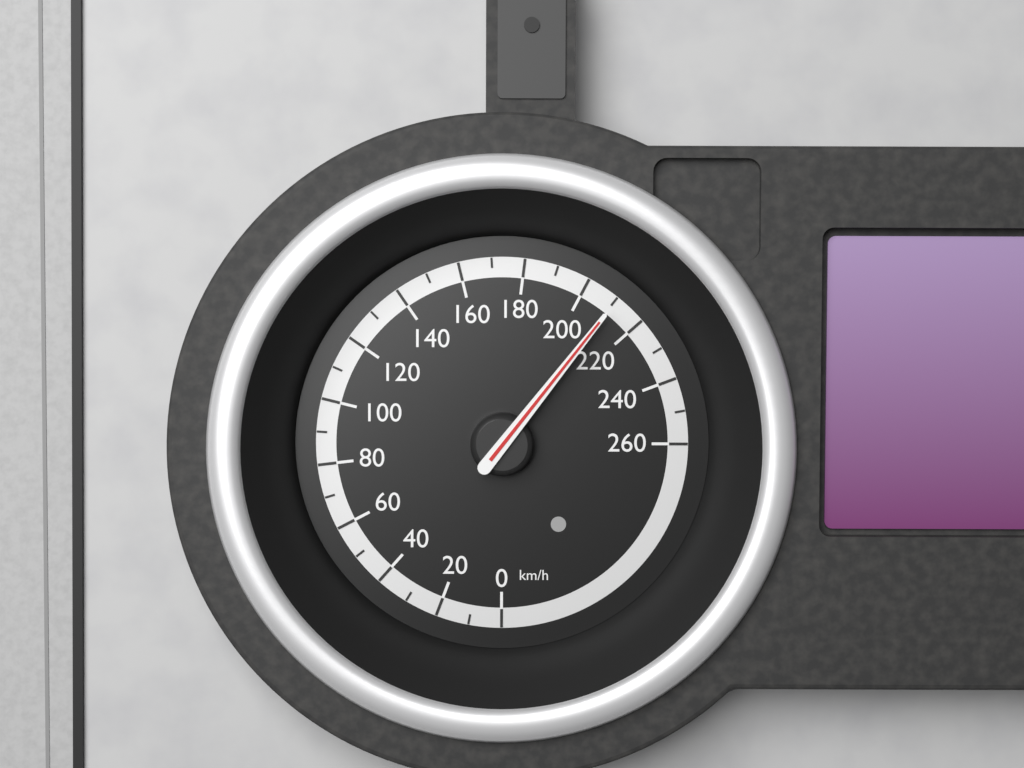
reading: 210 km/h
